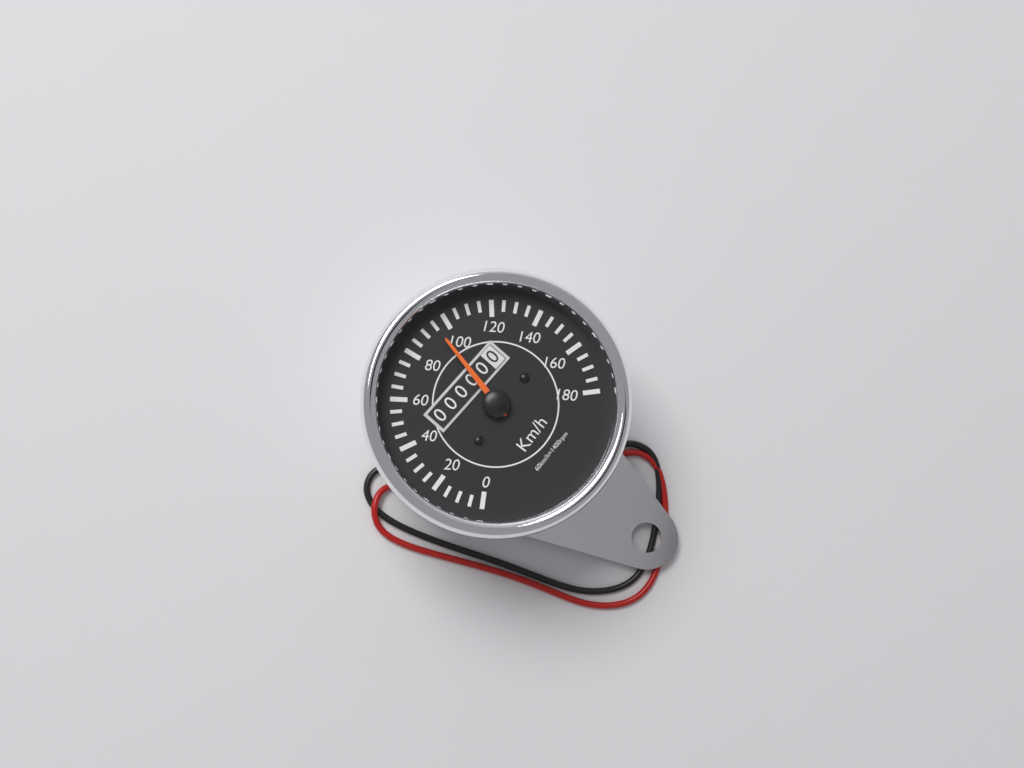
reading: 95 km/h
